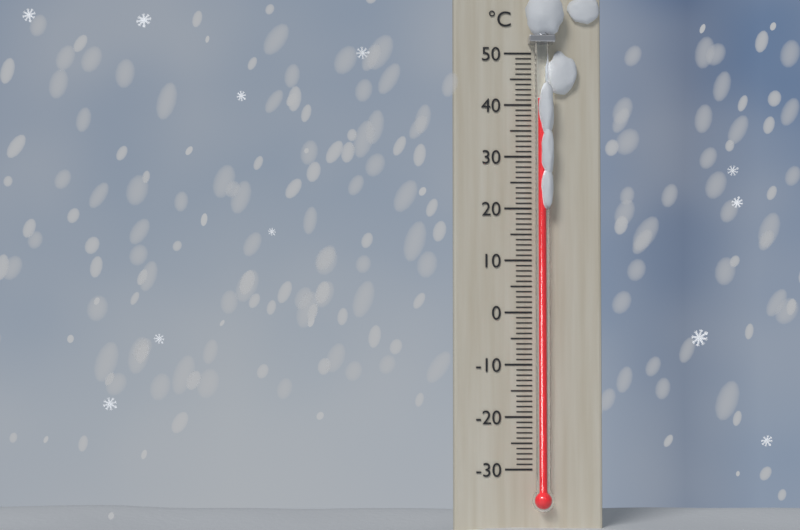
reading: 41 °C
